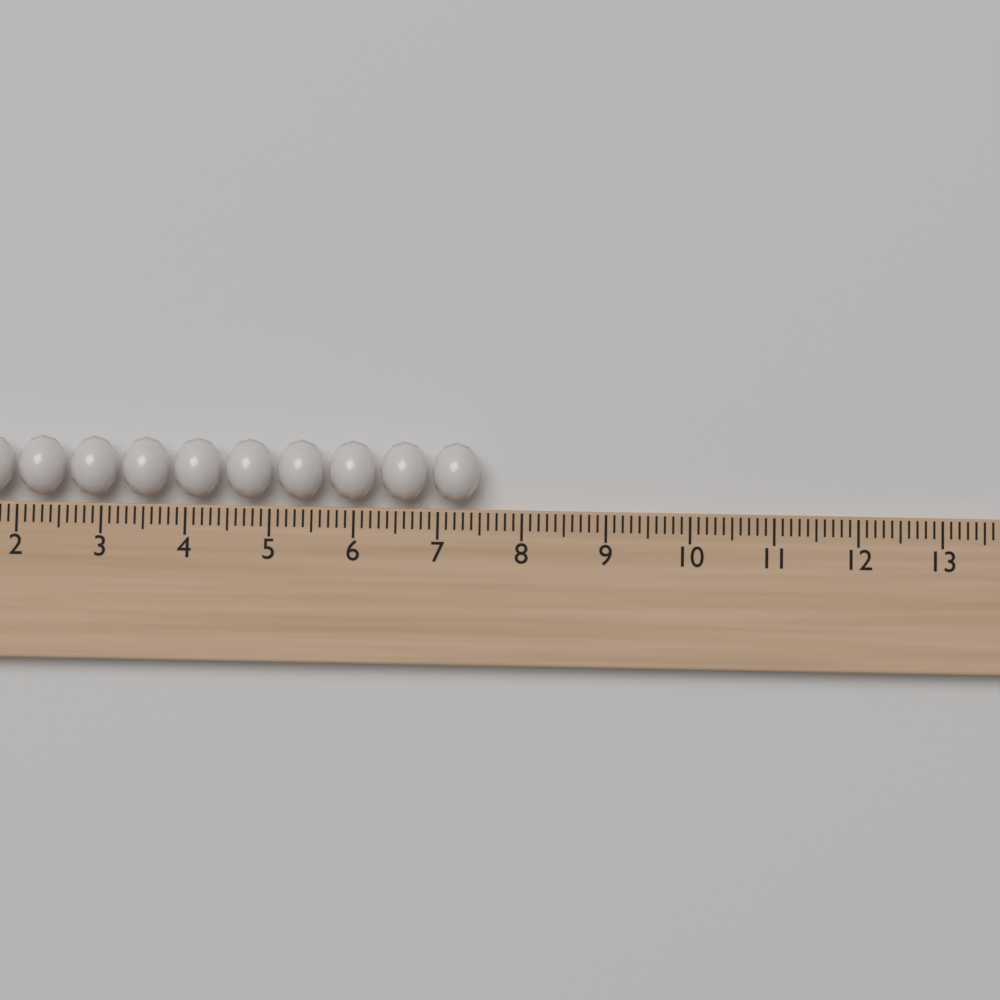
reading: 7.5 (no unit)
